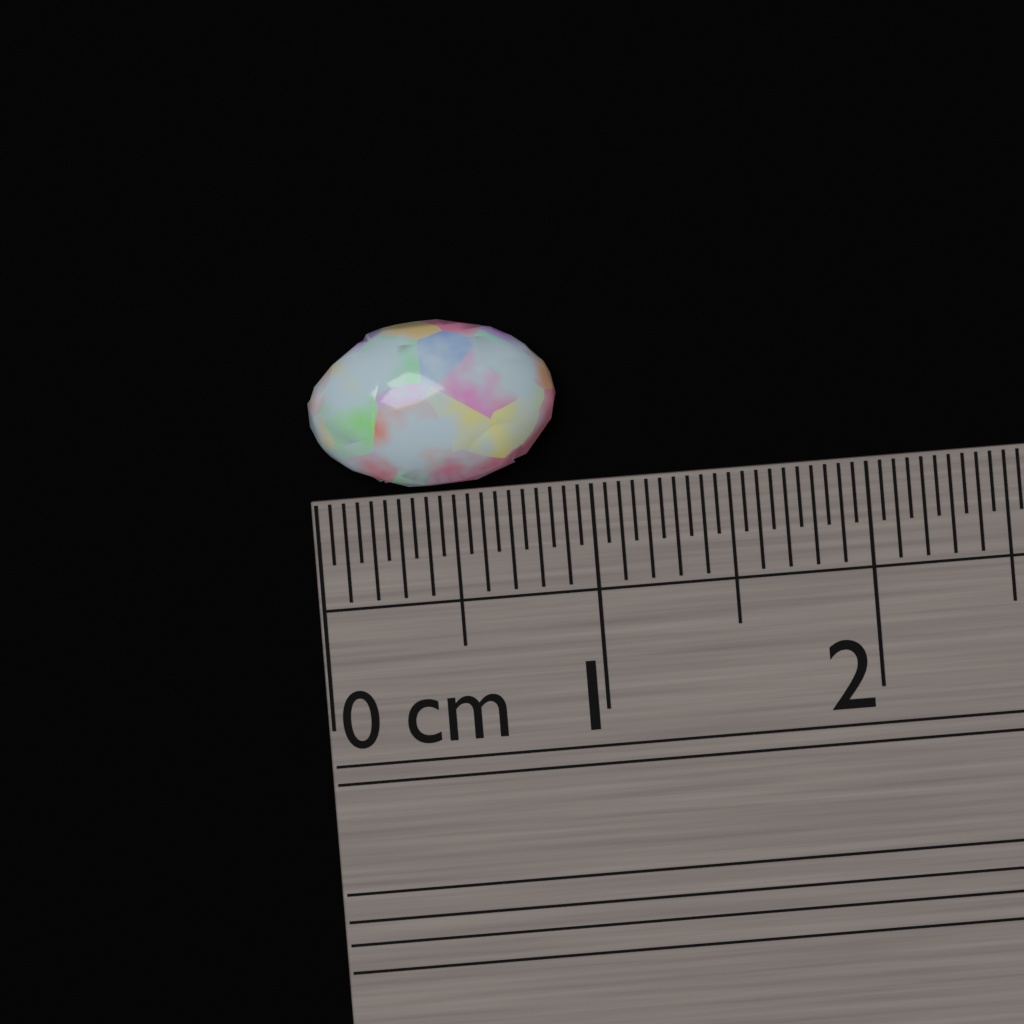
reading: 0.90 cm
